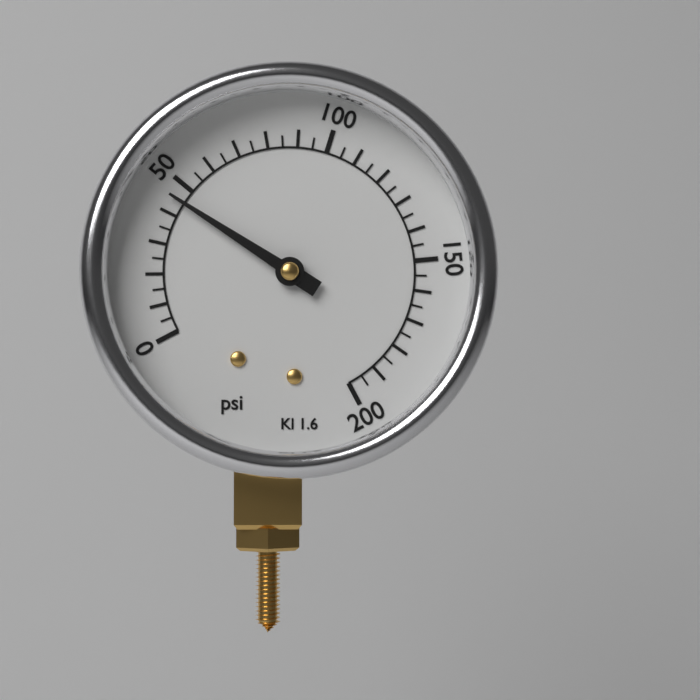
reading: 45 psi
